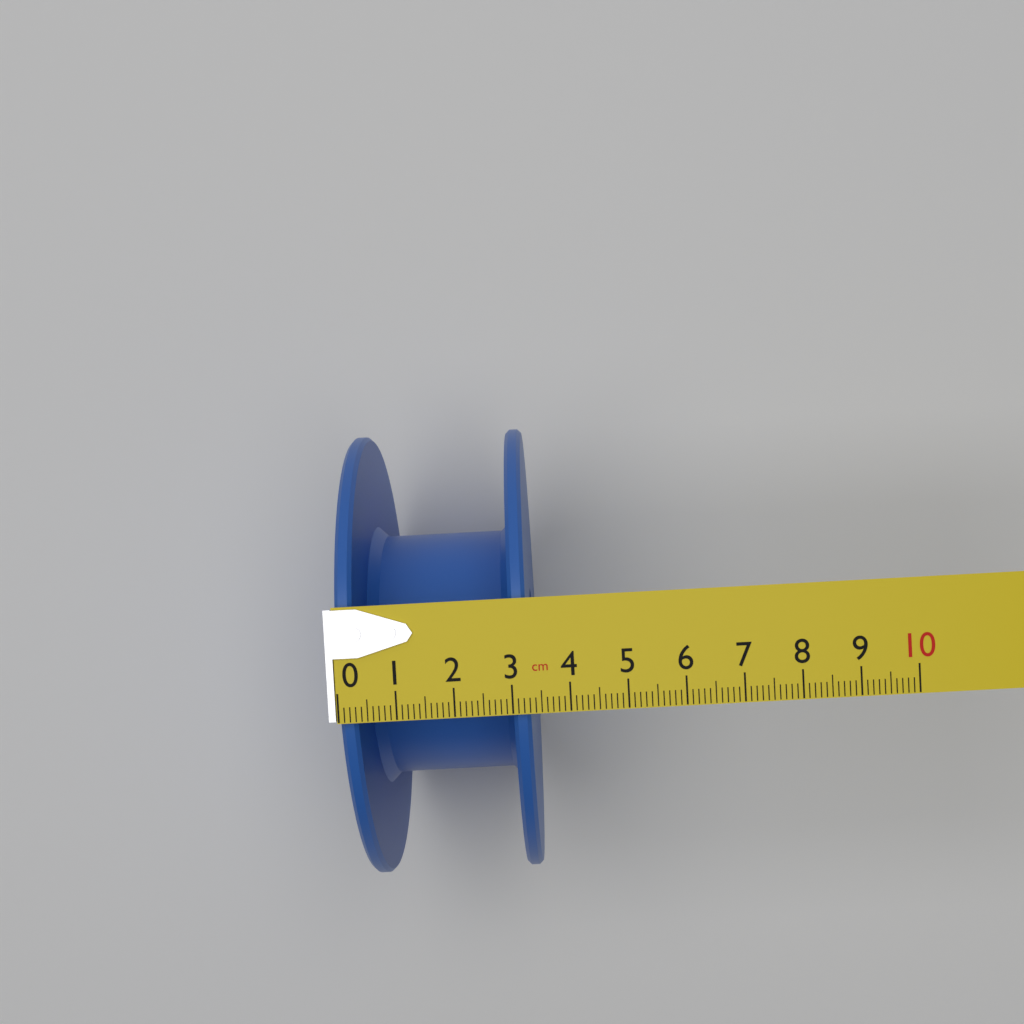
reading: 3.3 cm
